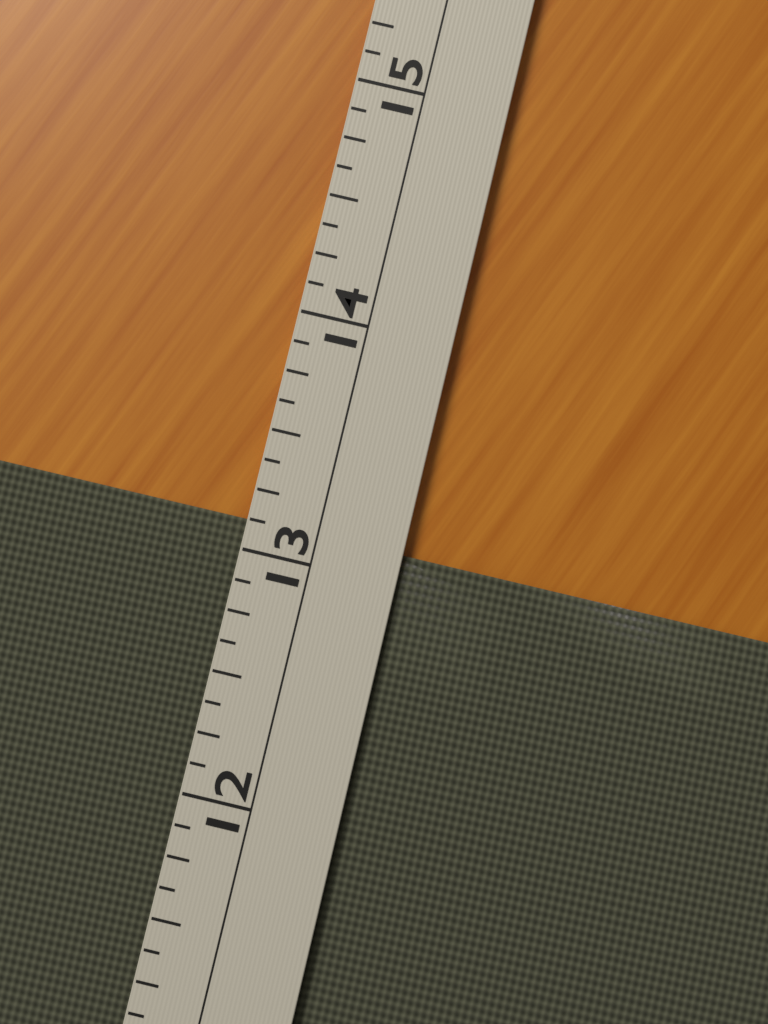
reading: 13.125 (no unit)
